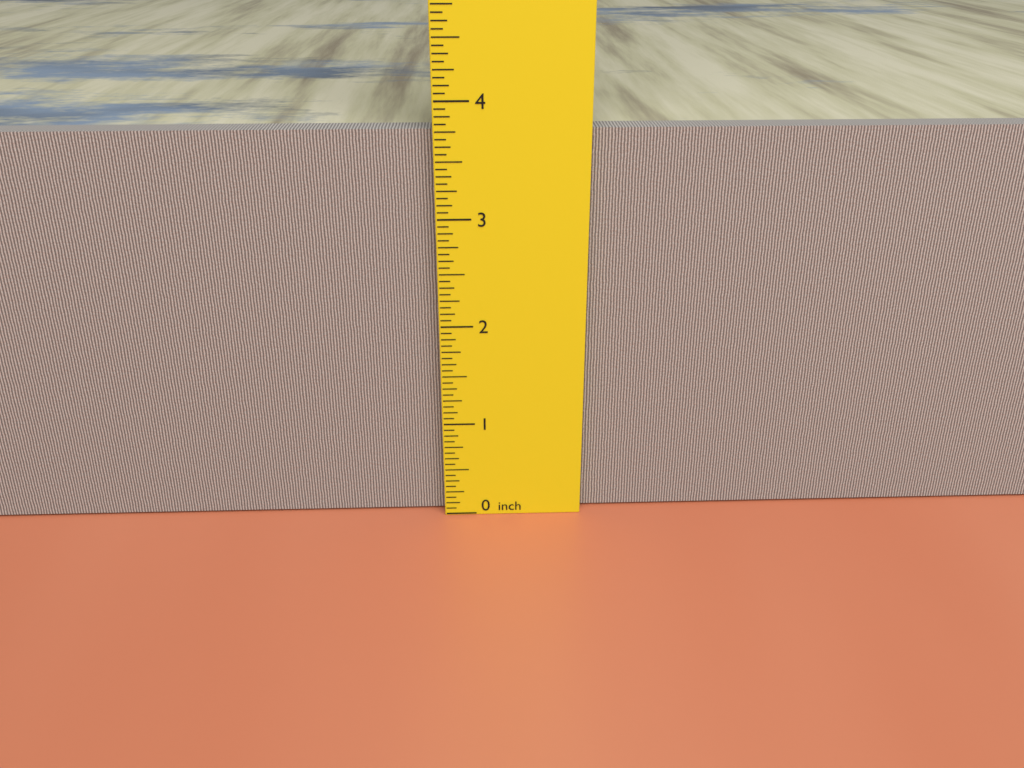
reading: 3.7500 inch
